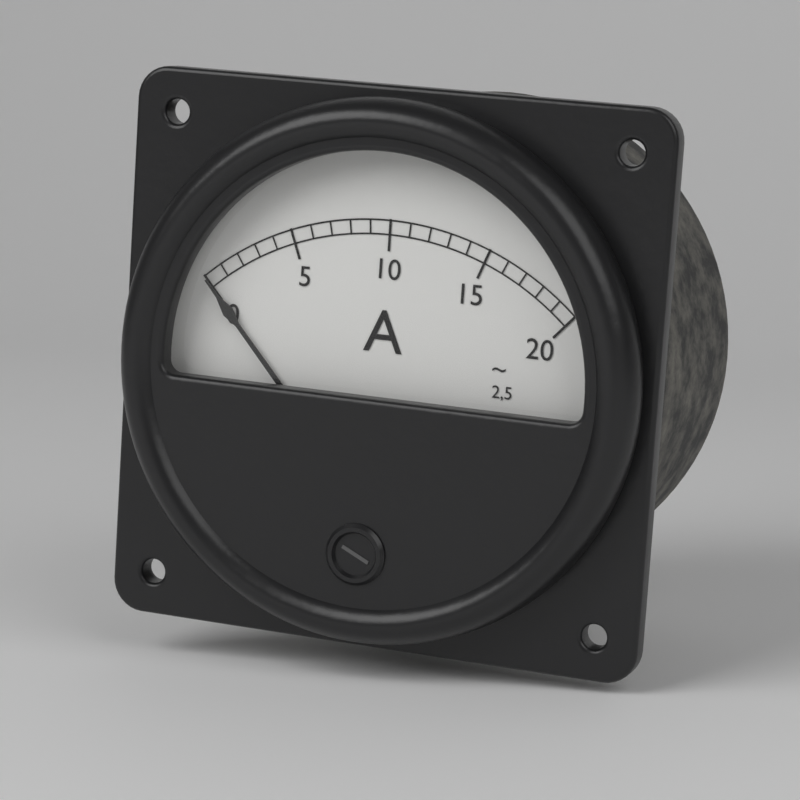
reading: 0 A
